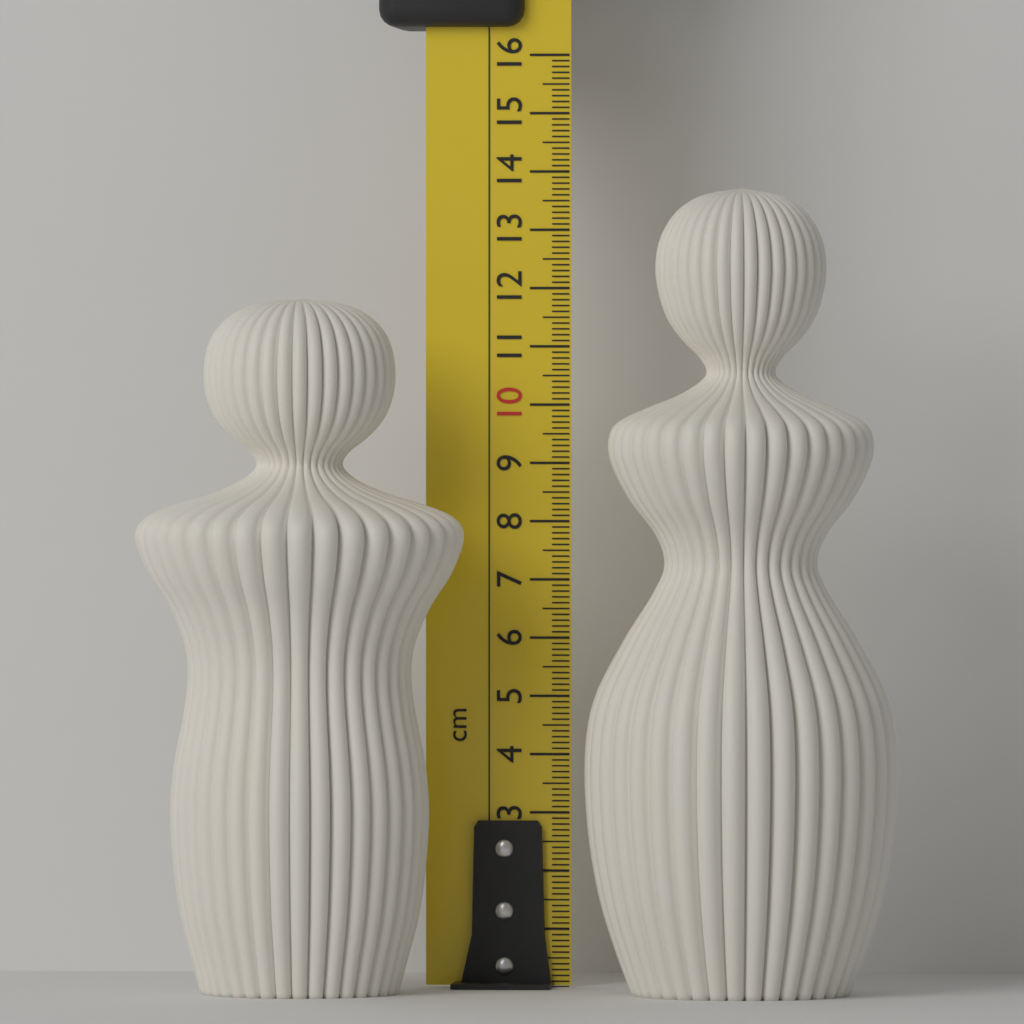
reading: 11.8 cm
